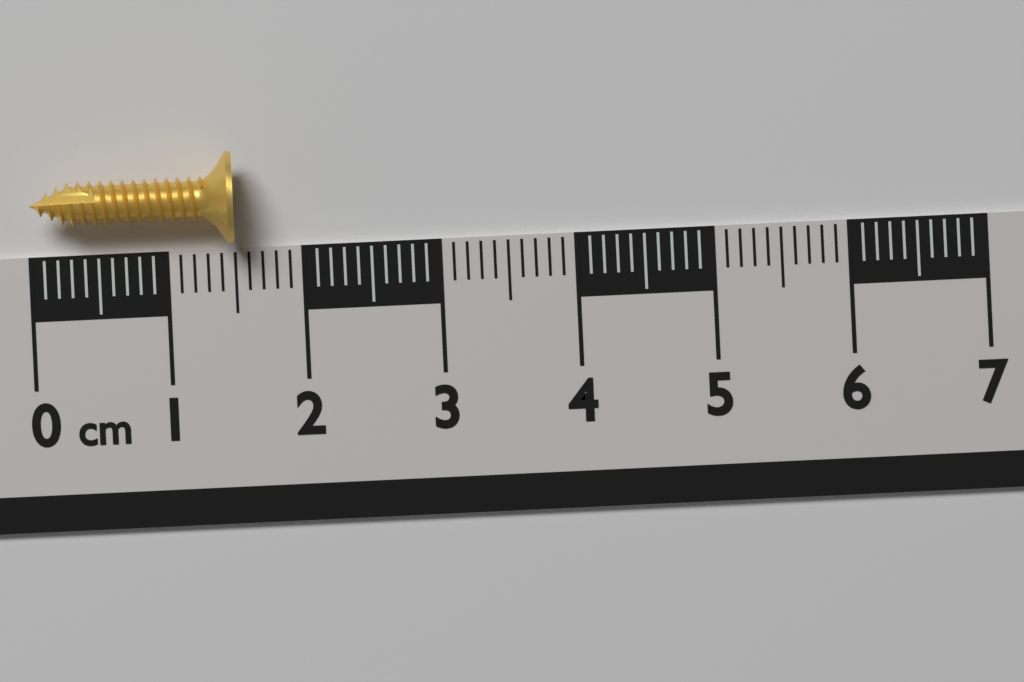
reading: 1.5 cm
